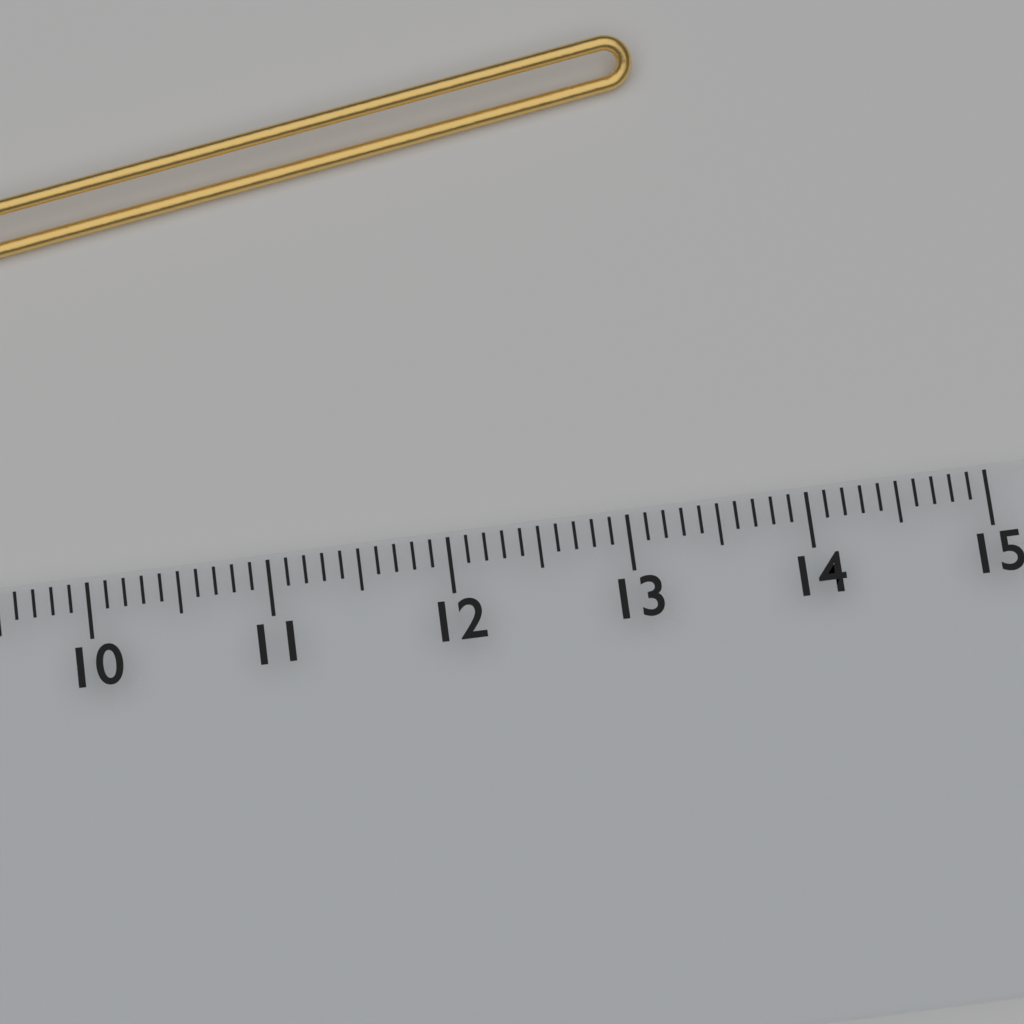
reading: 13.4 cm
